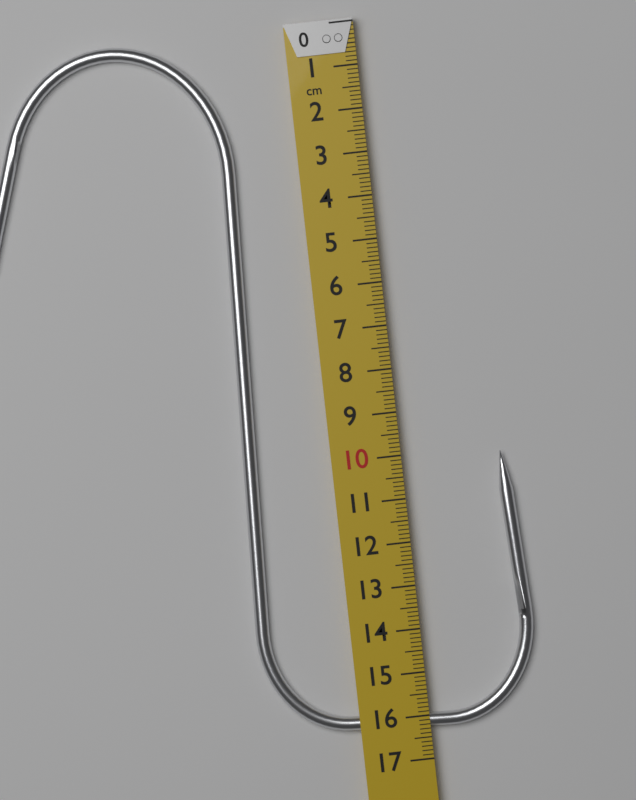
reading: 16.3 cm
